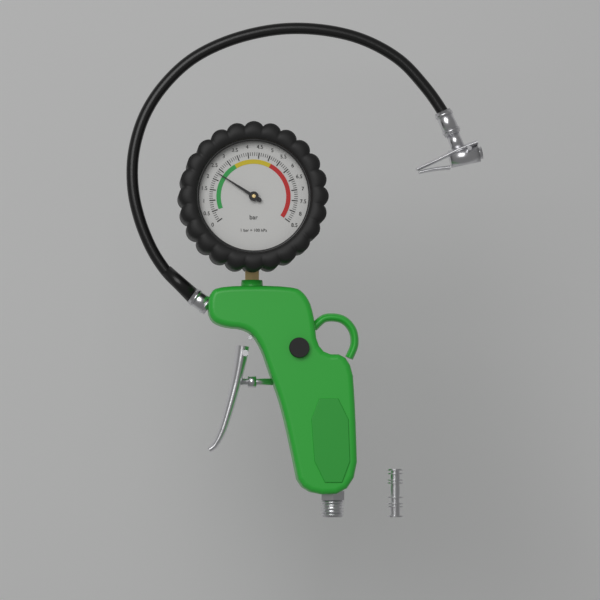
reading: 2.3 bar
